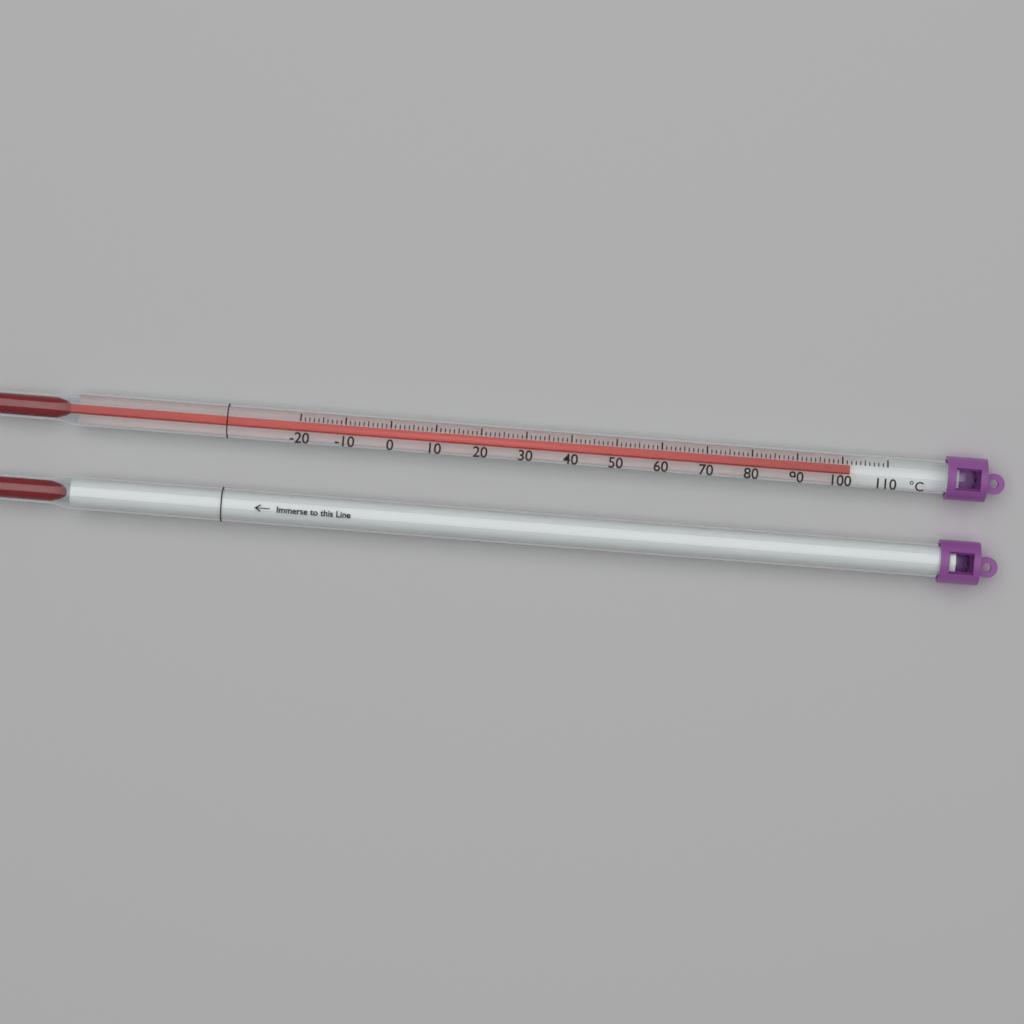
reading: 102 °C
